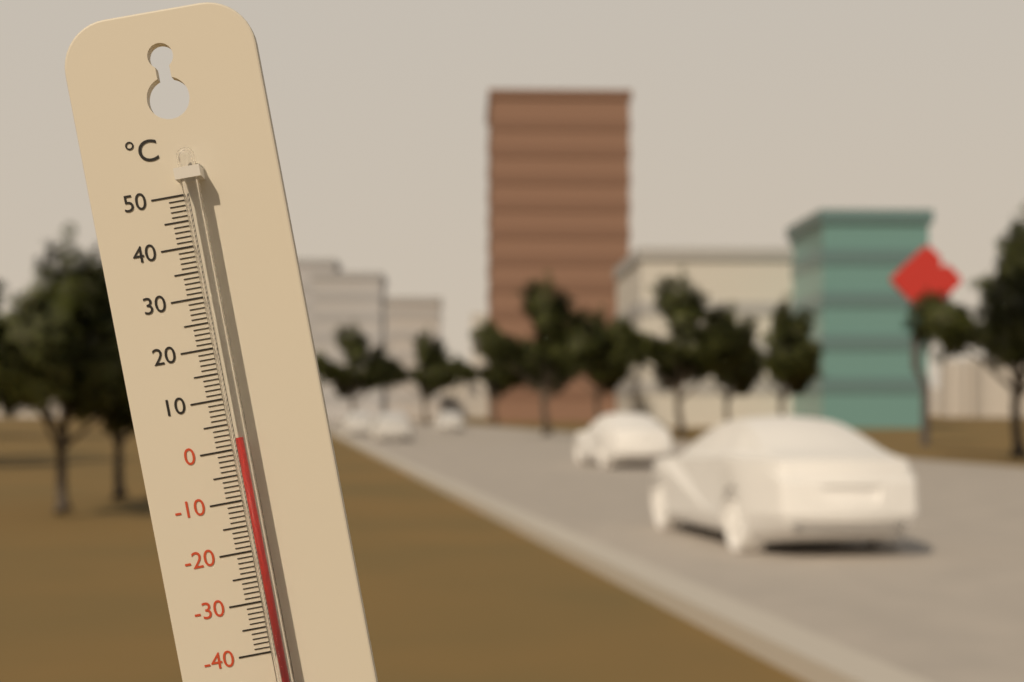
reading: 2 °C
